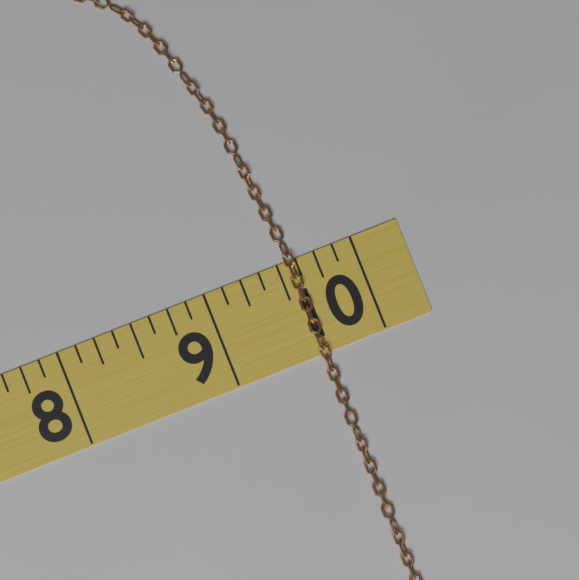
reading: 9.625 (no unit)
